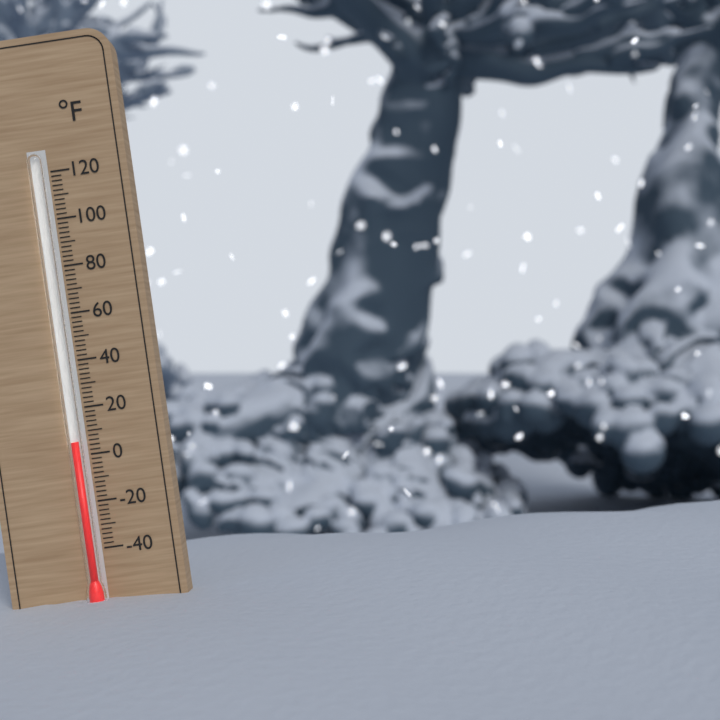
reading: 6 °F
